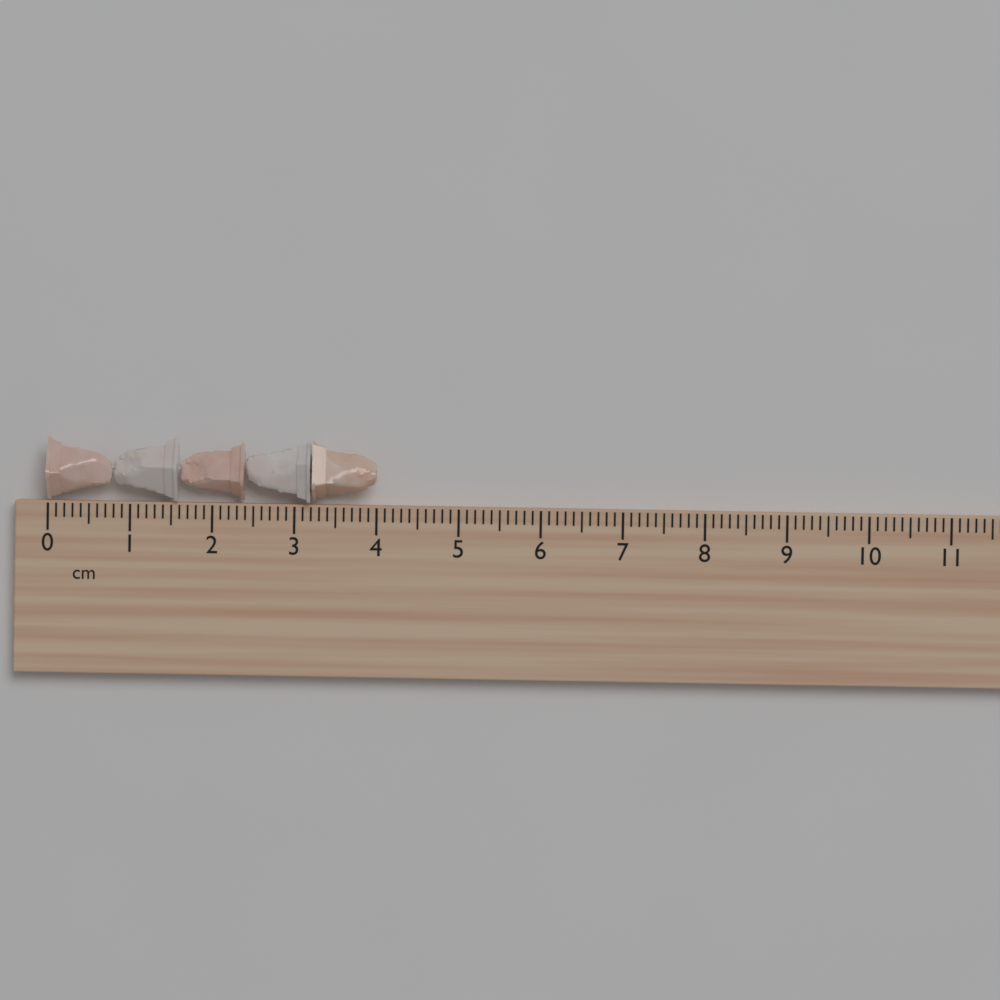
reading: 4.0 cm
